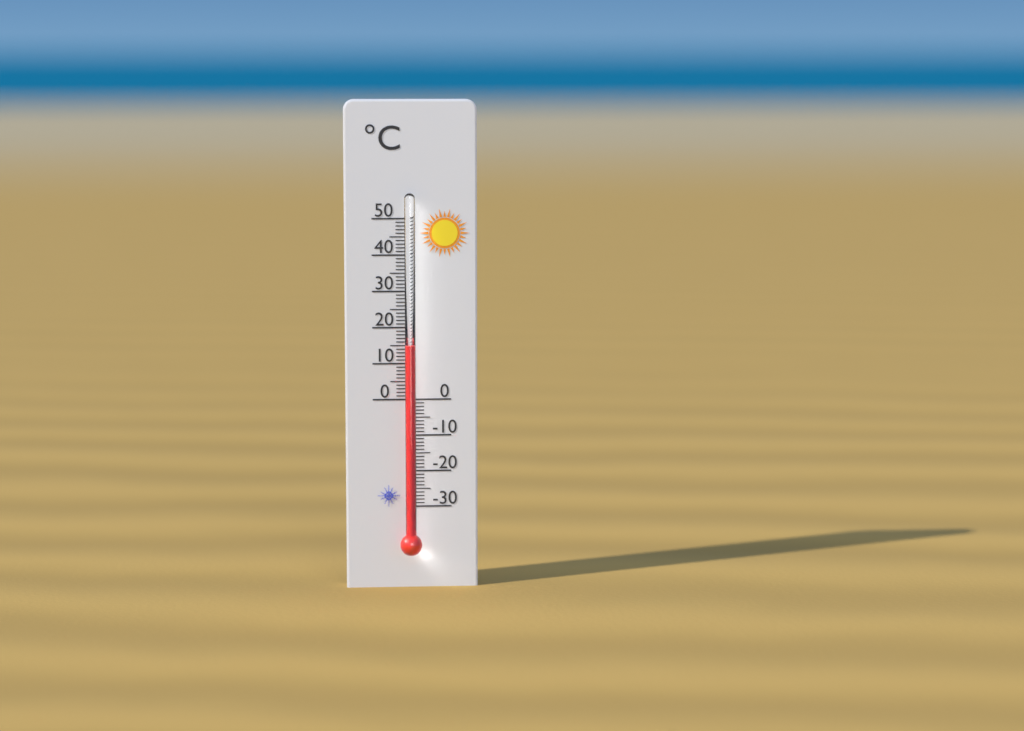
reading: 15 °C
